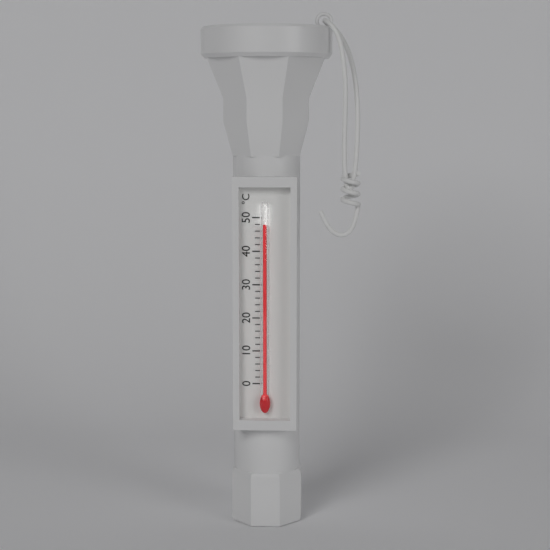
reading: 48 °C
